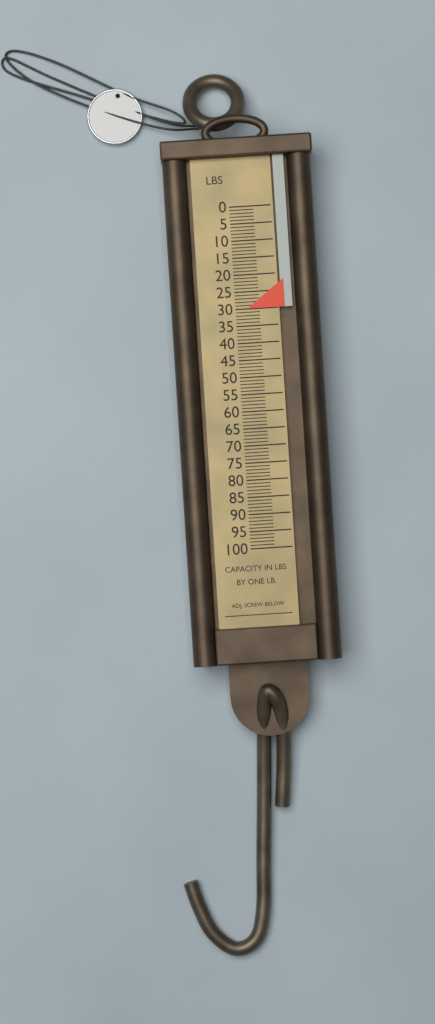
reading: 30 lb
